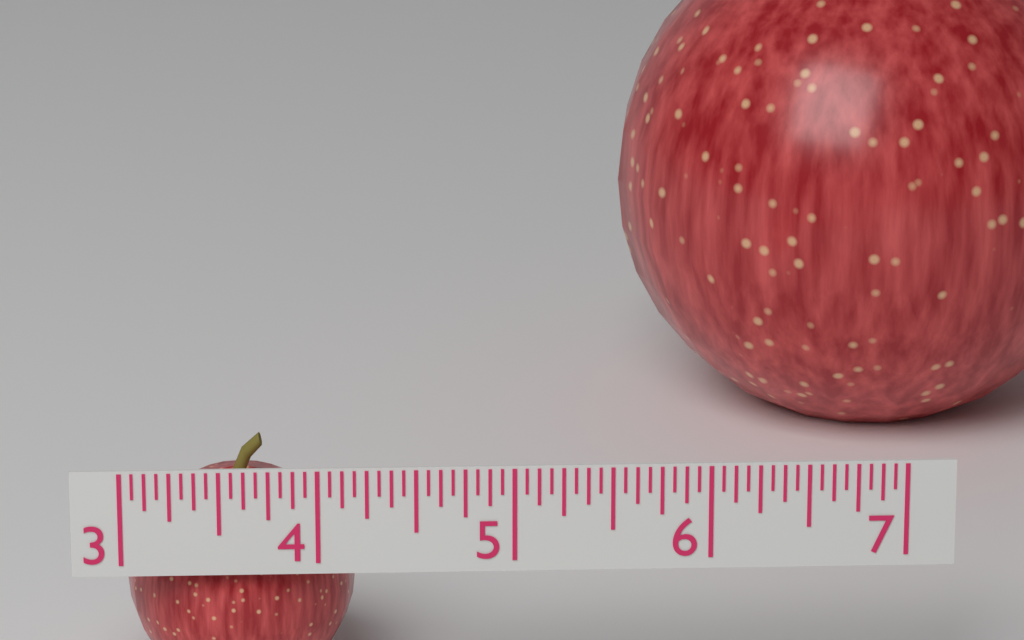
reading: 4.1875 (no unit)
